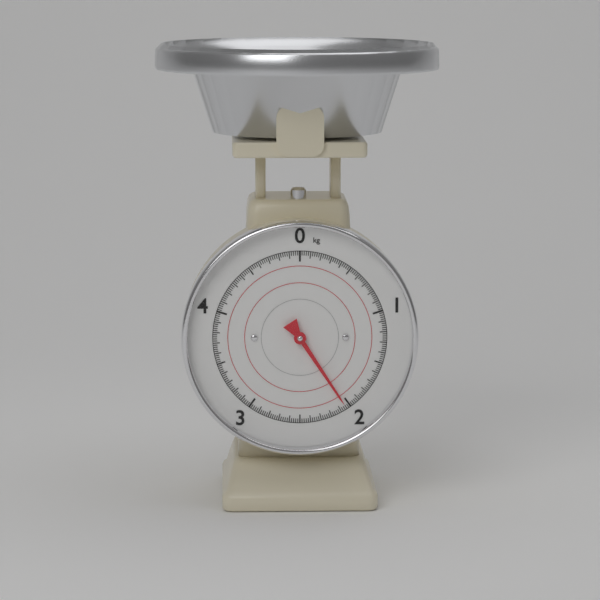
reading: 2.04 kg
